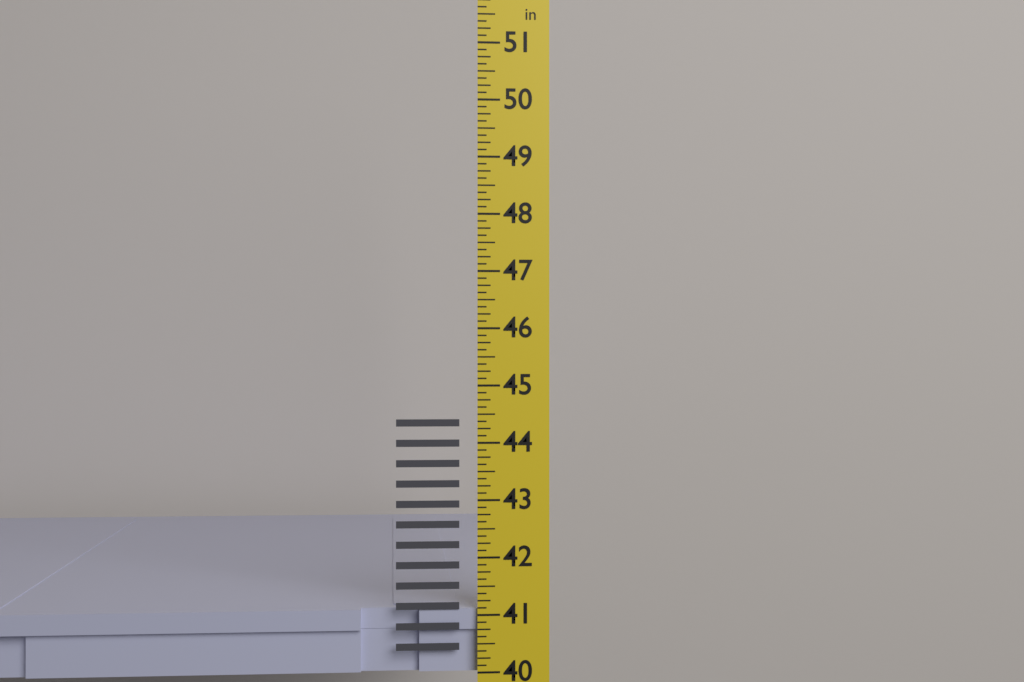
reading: 41.125 in
